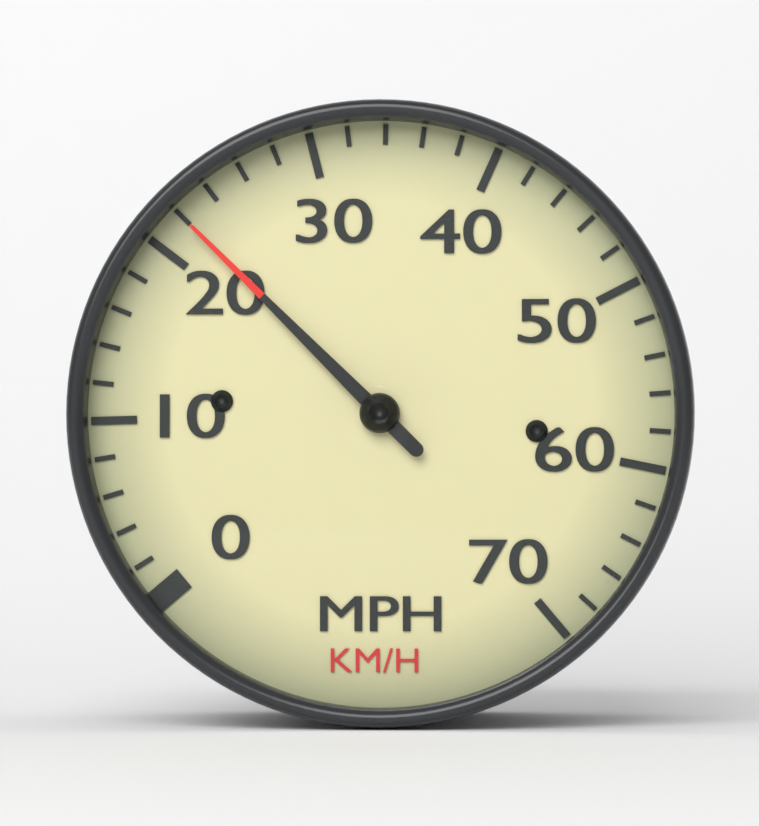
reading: 22 mph
